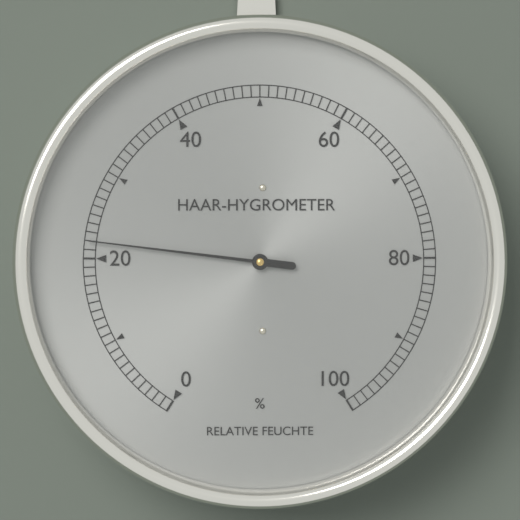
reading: 22 %
